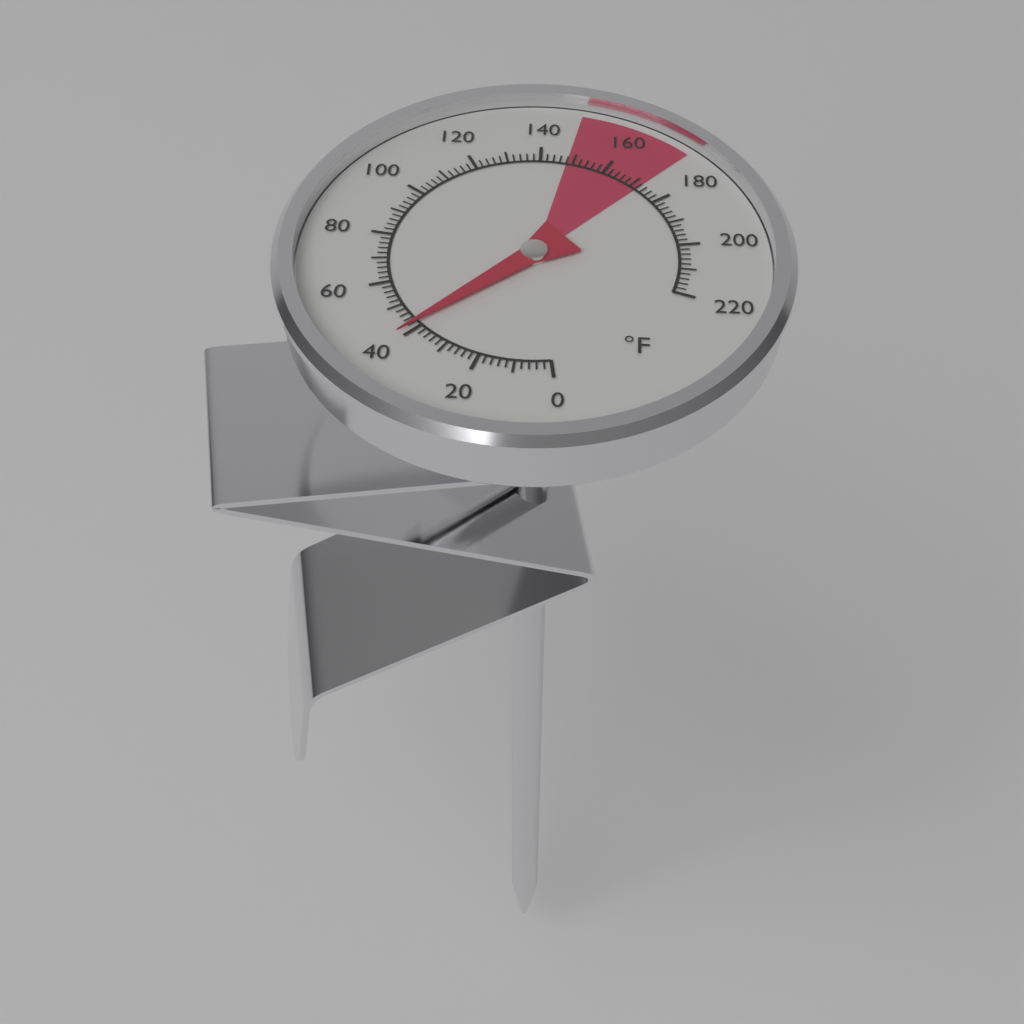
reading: 42 °F
